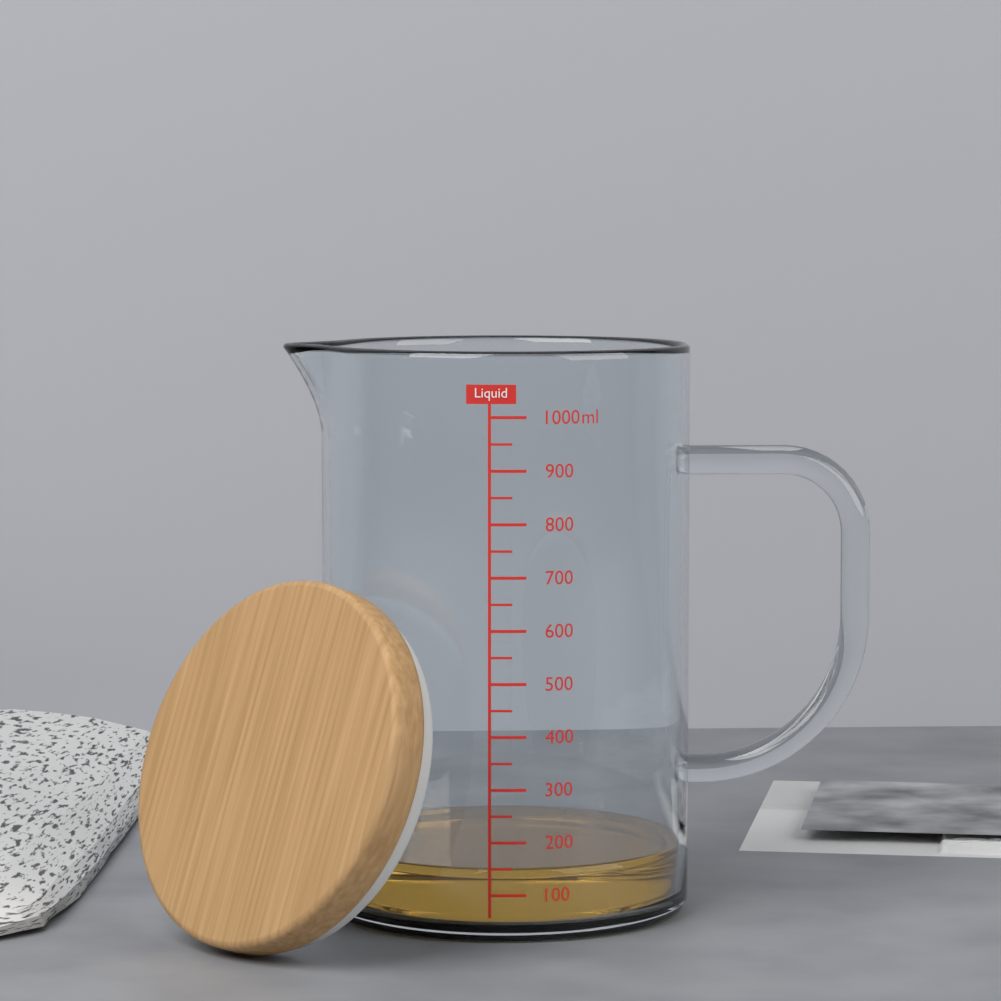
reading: 150 ml
